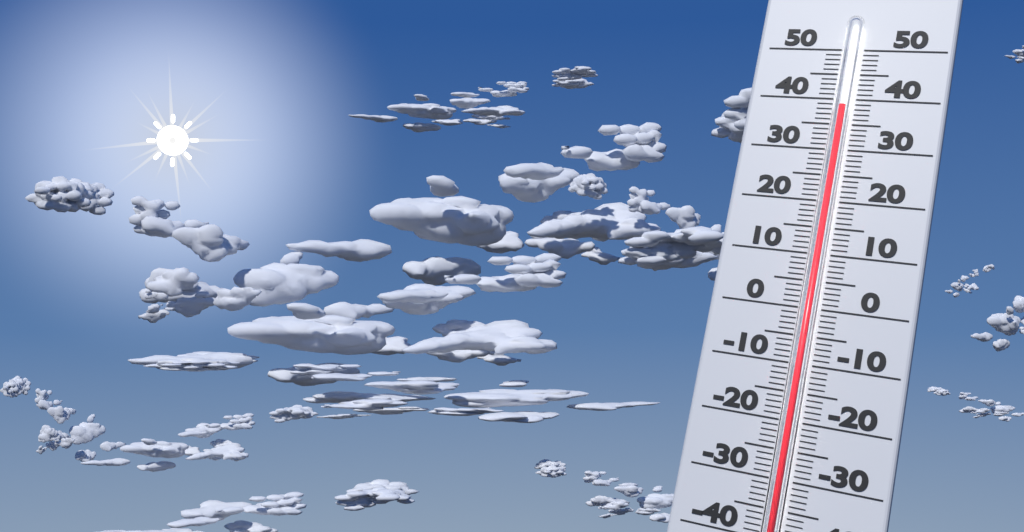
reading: 38 (no unit)
